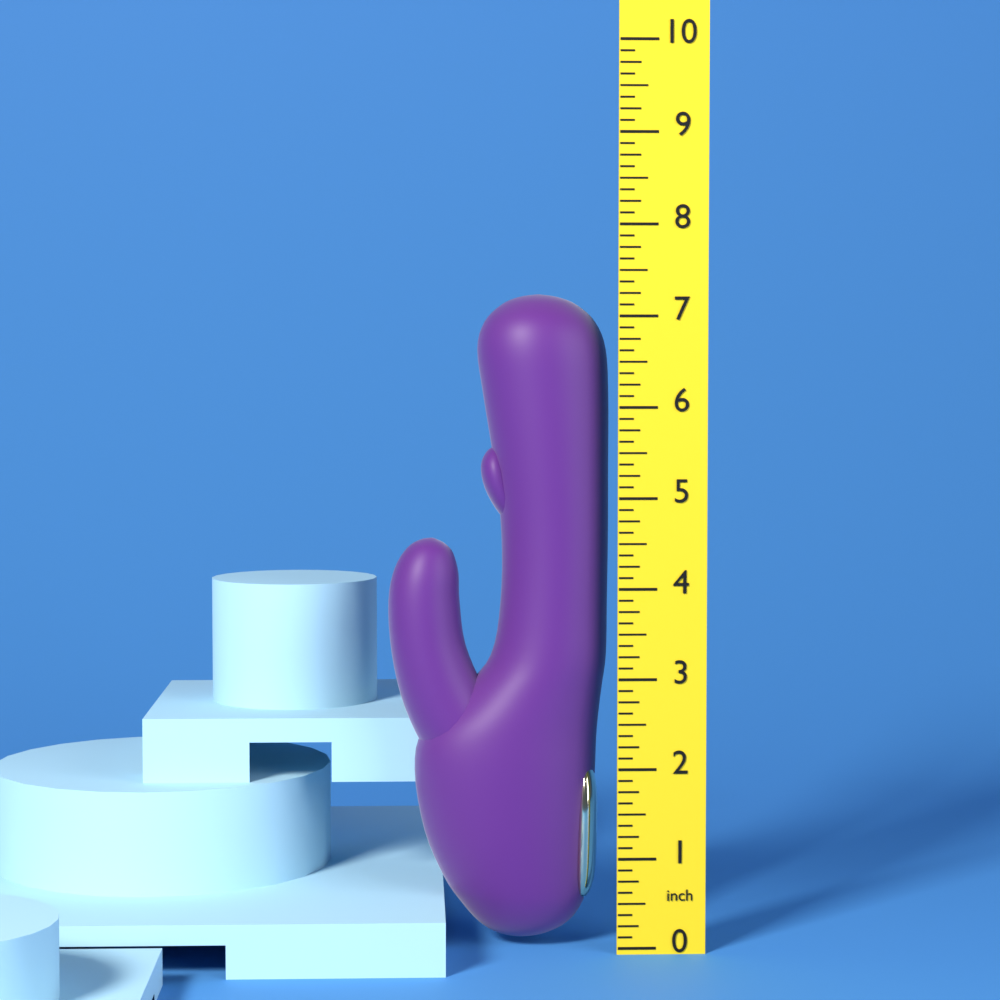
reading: 7.250 inch
